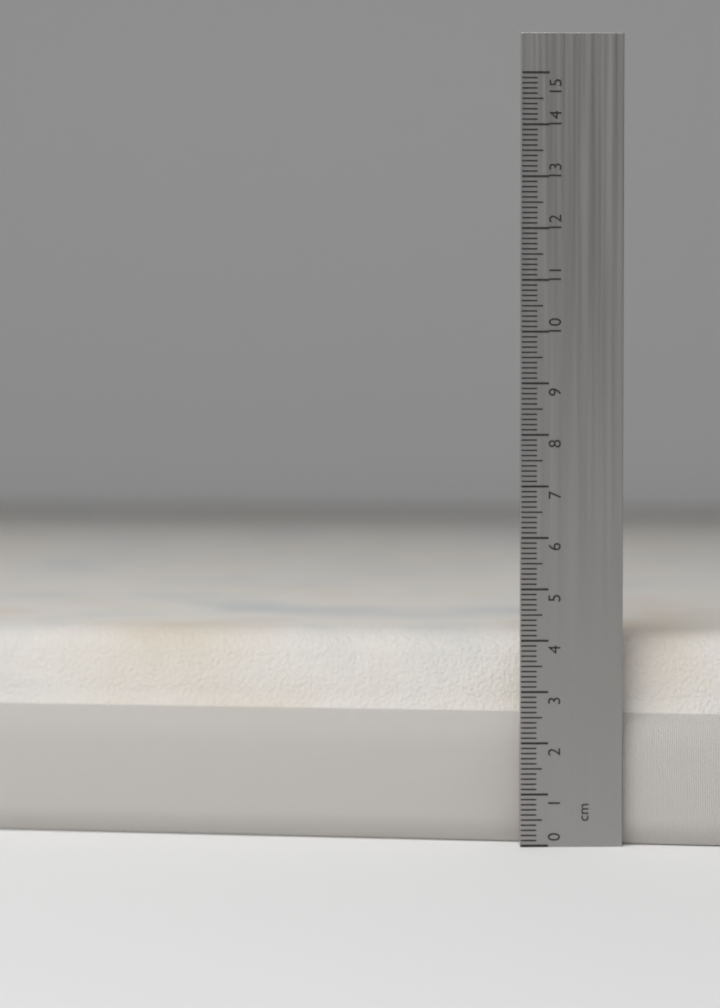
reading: 4.1 cm
